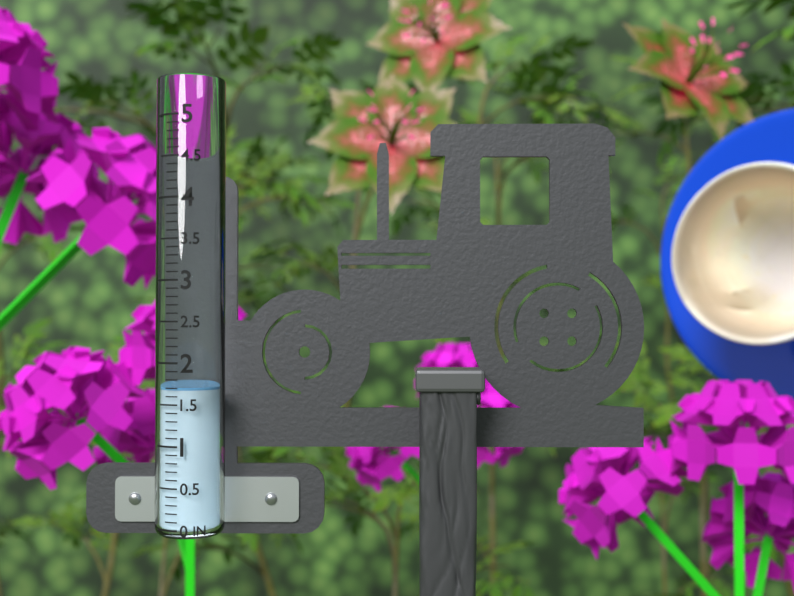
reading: 1.7 in
